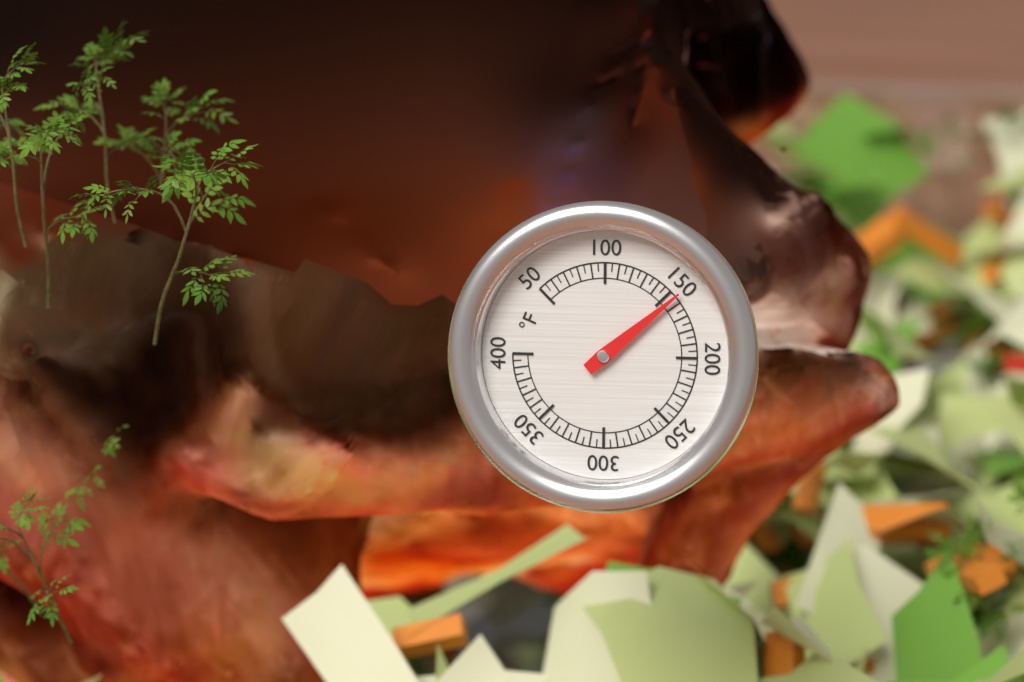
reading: 155 °F
